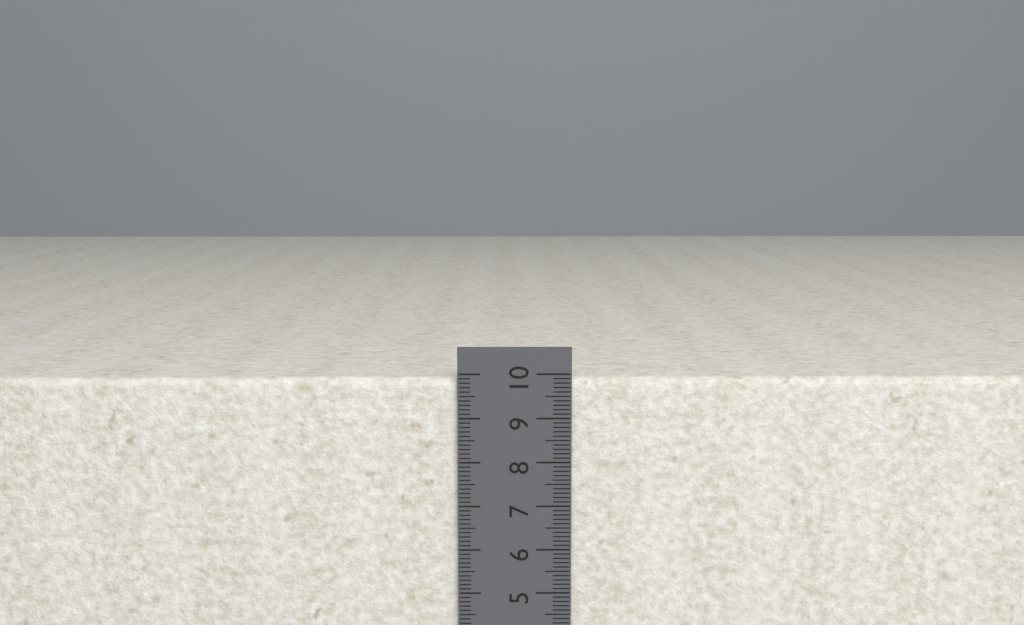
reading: 9.9 cm
